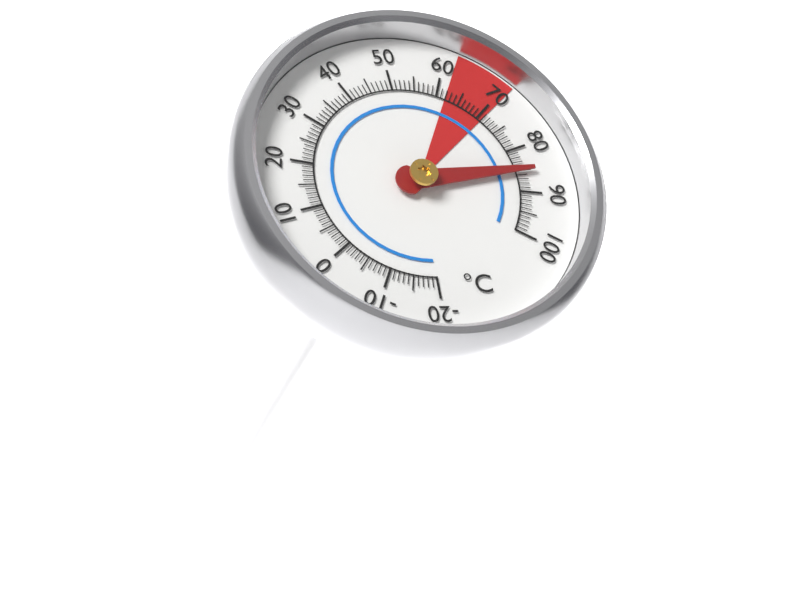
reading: 85 °C
